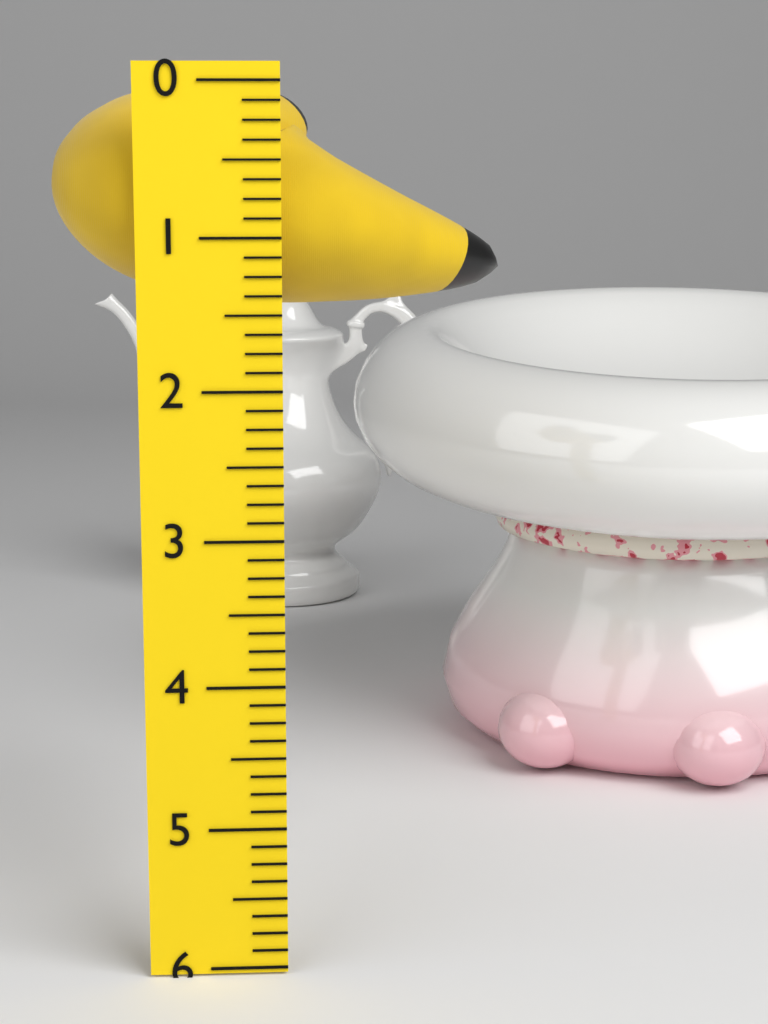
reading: 1.500 (no unit)
